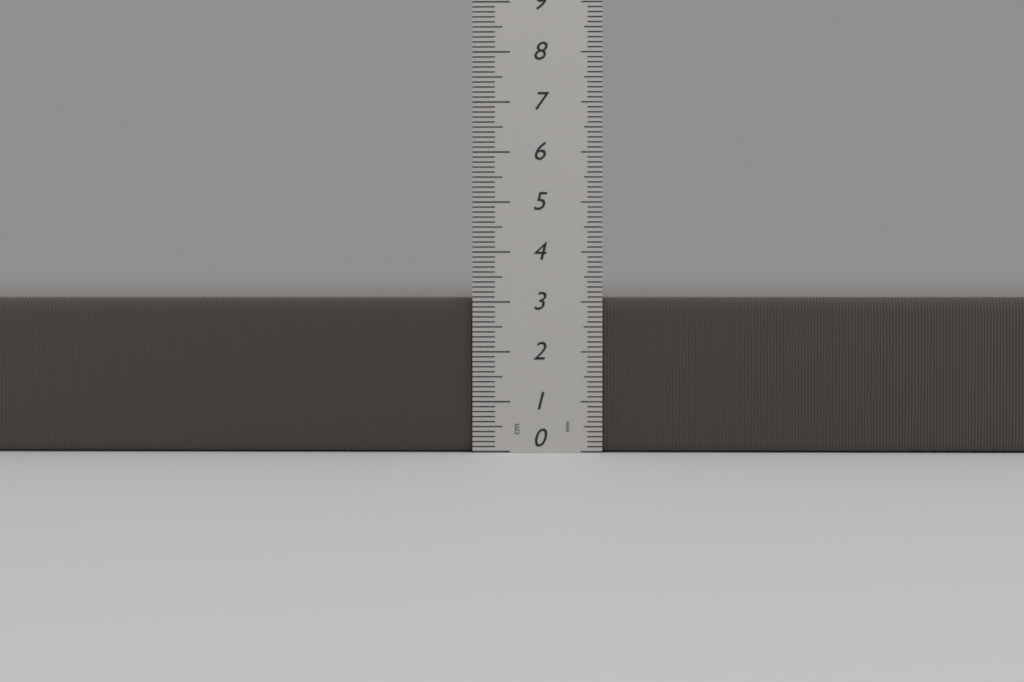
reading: 3.1 cm
